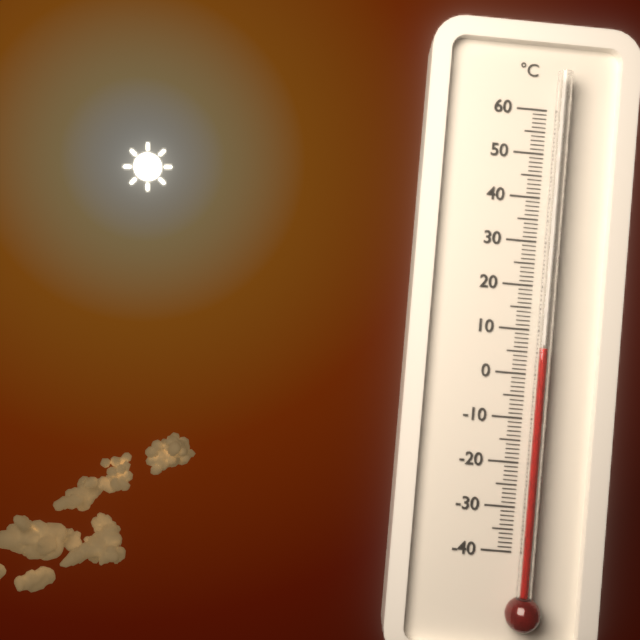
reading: 6 °C
